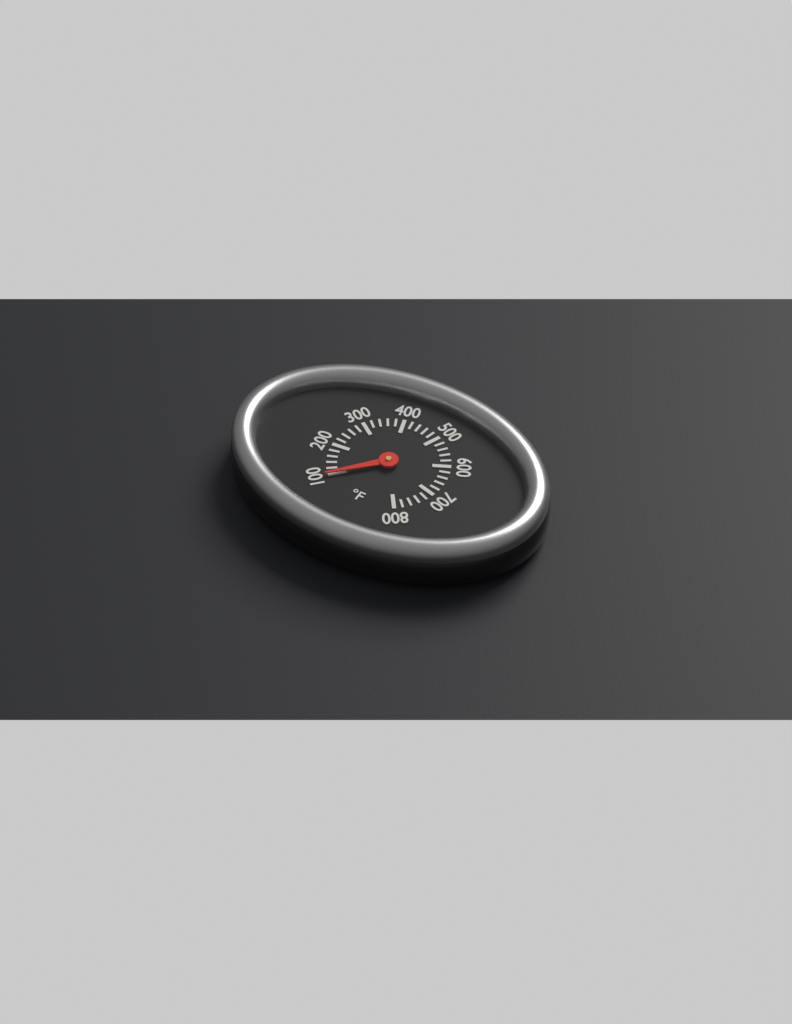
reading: 100 °F
